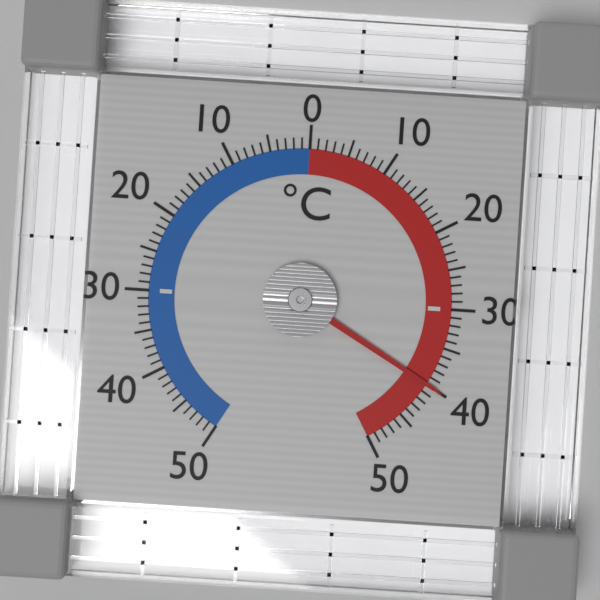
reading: 40 °C
